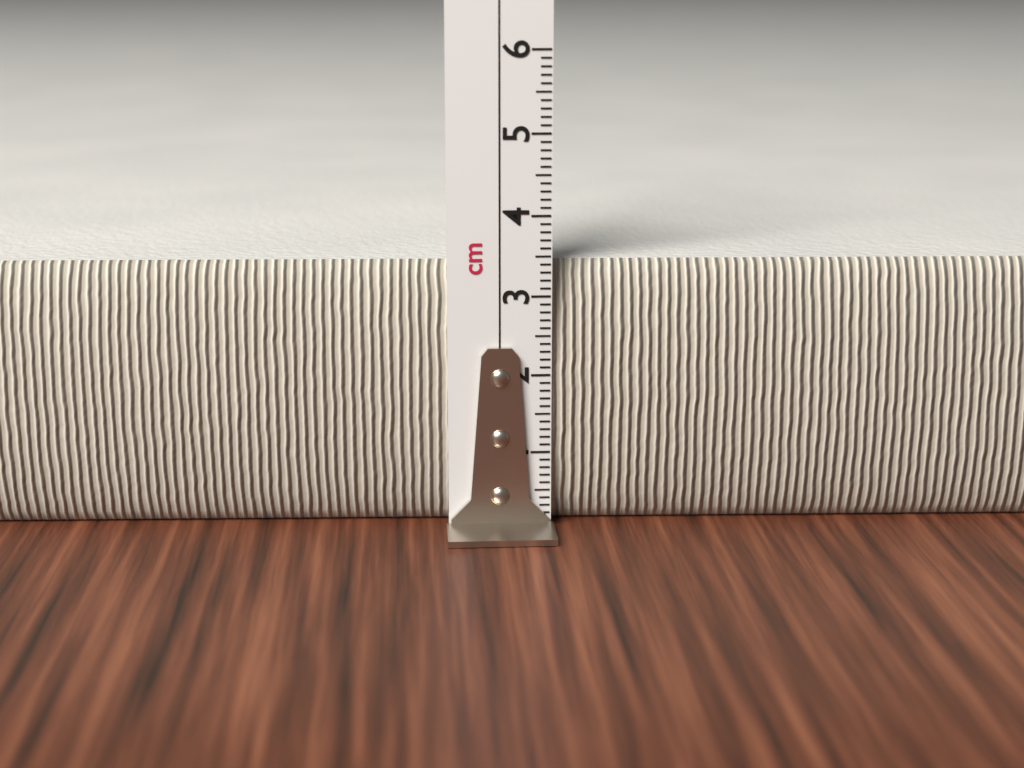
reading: 3.4 cm
